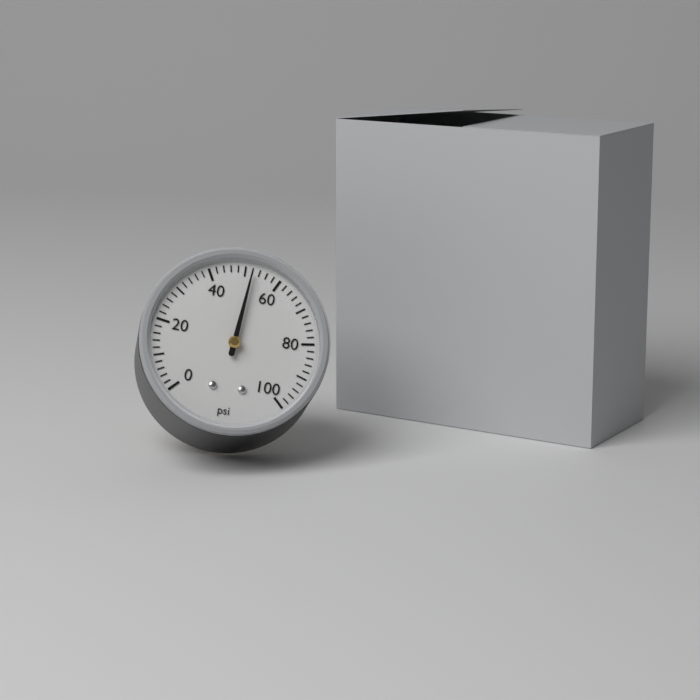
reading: 52 psi
